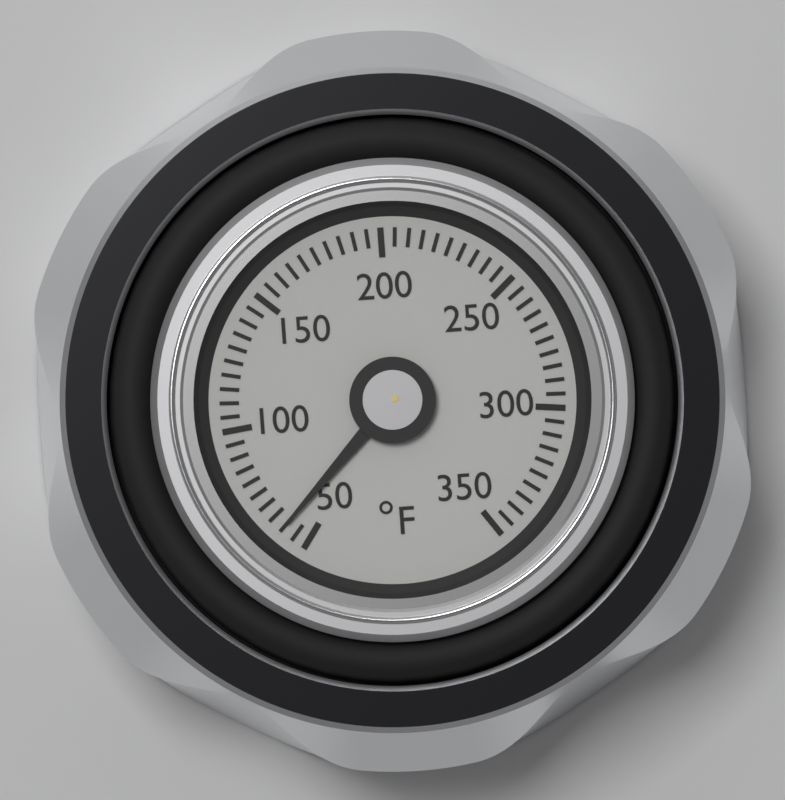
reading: 60 °F
